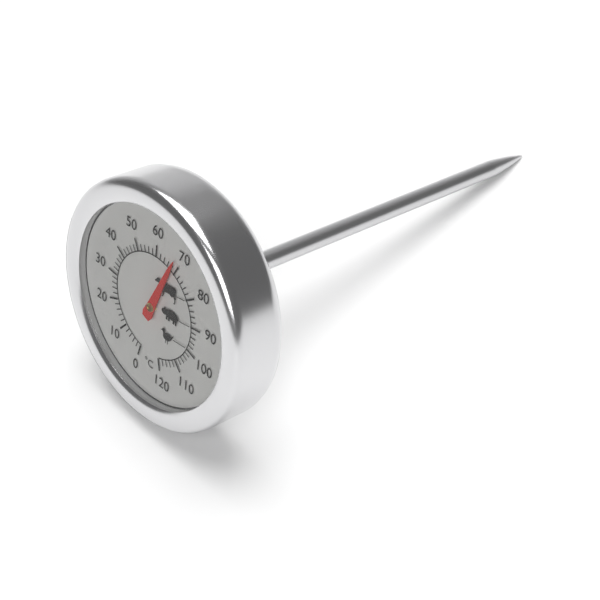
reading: 68 °C
